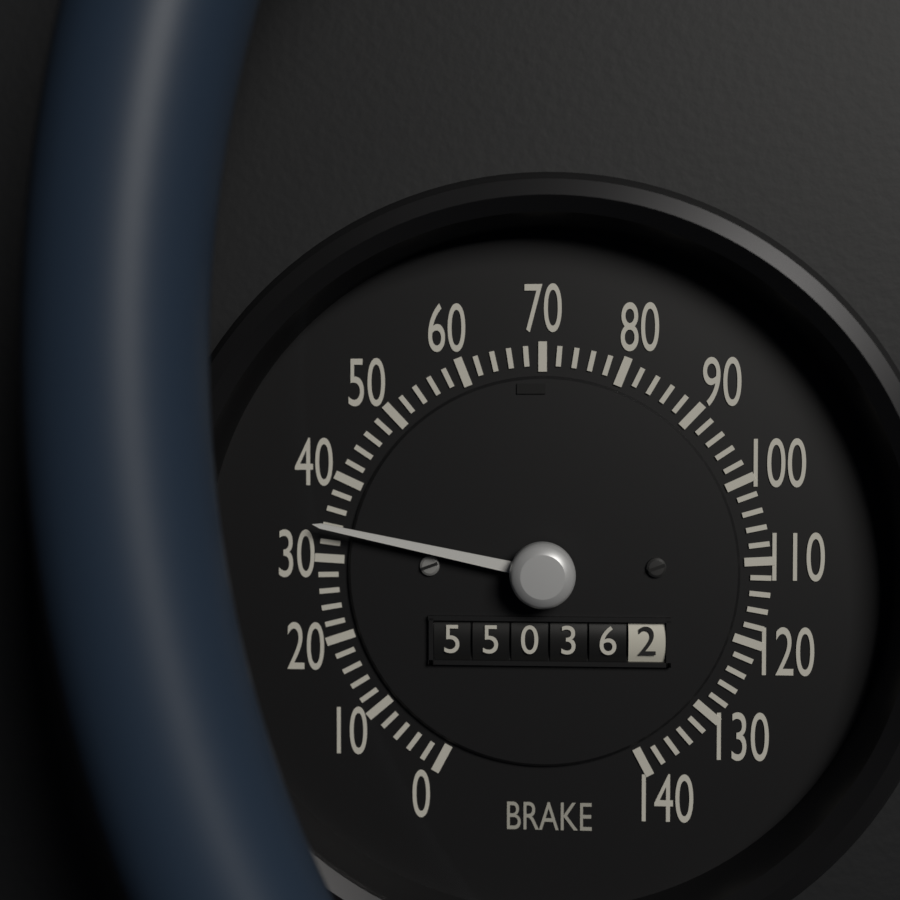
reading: 34 (no unit)
